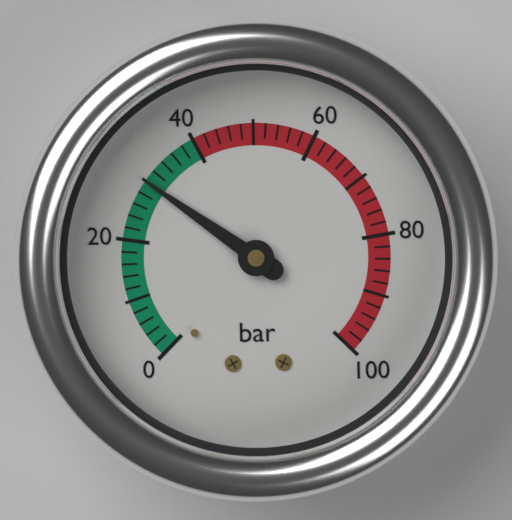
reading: 30 bar
